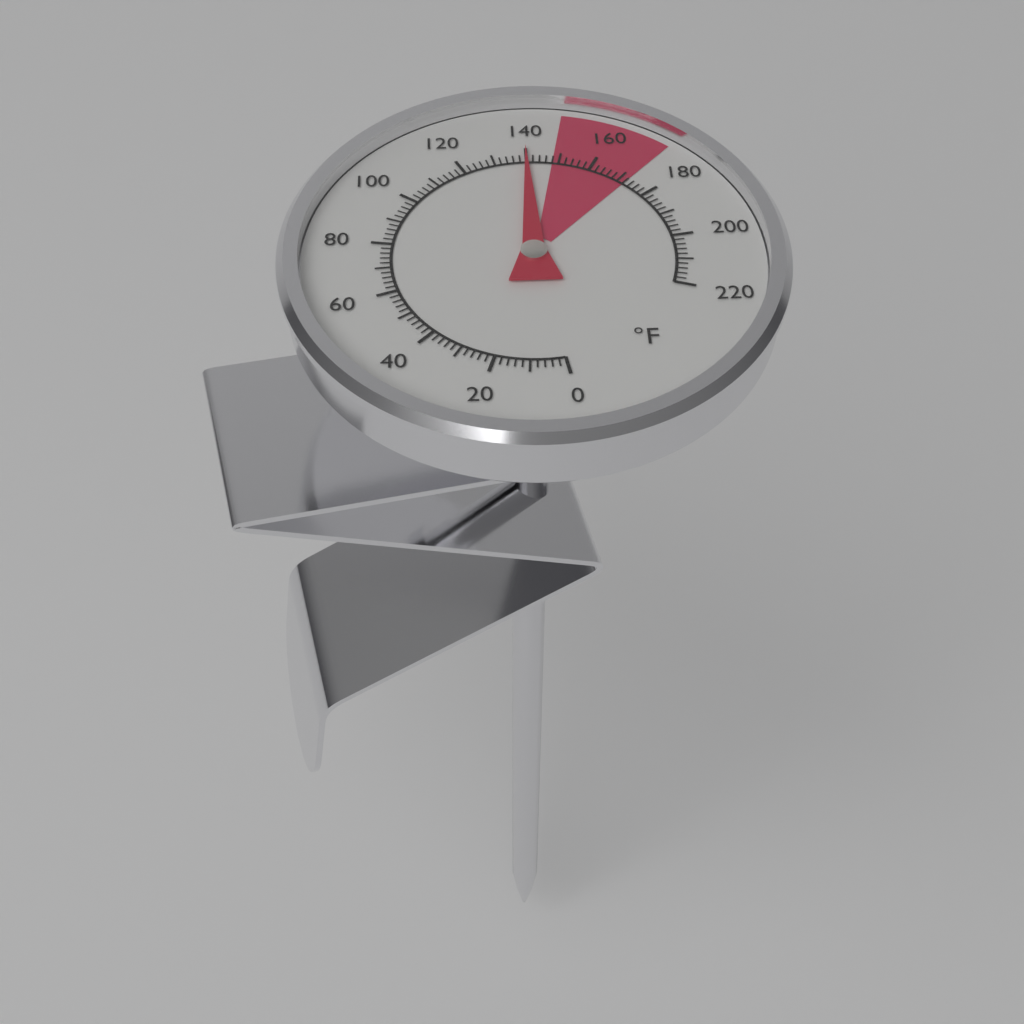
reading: 140 °F
